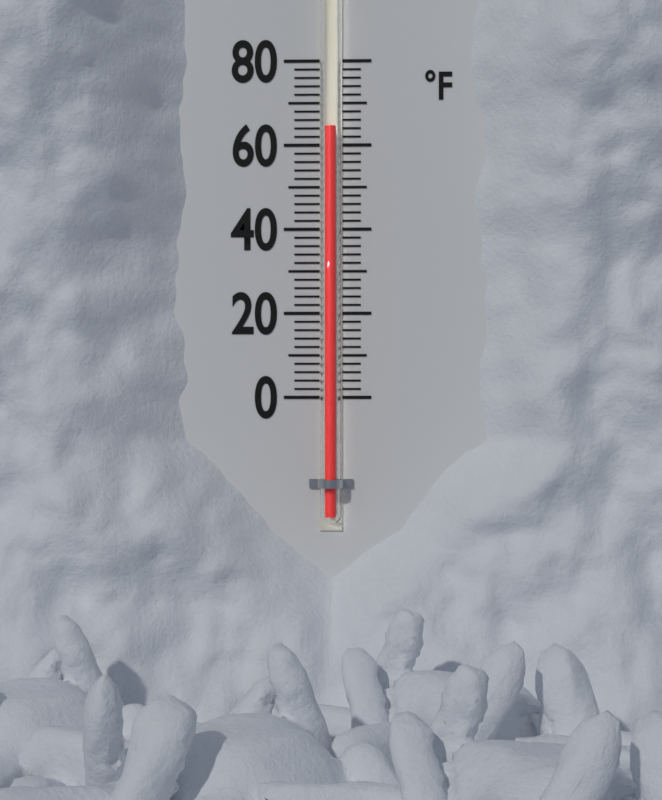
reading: 64 °F
